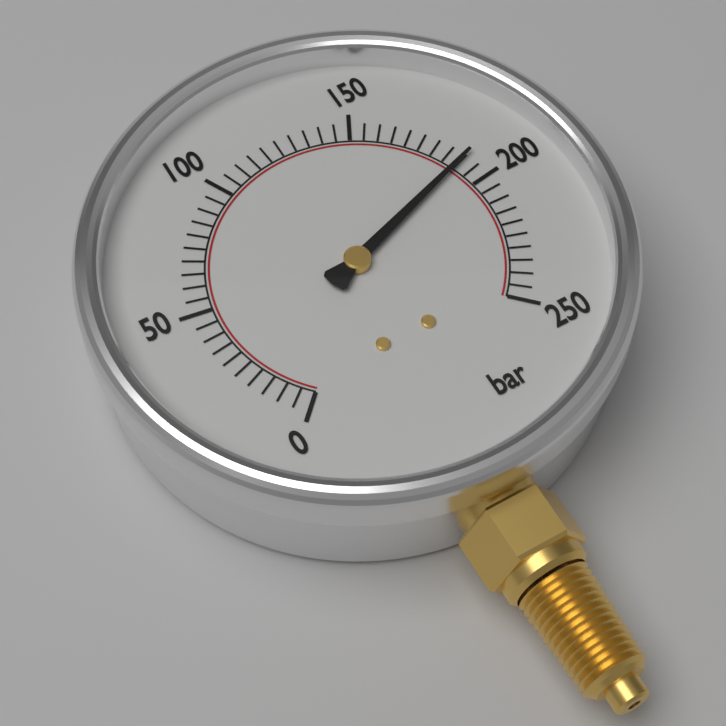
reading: 190 bar
